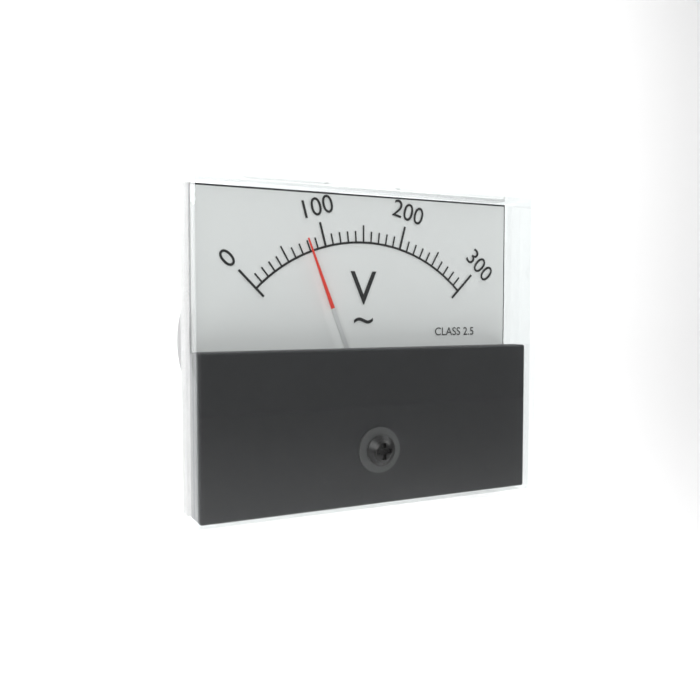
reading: 80 V
